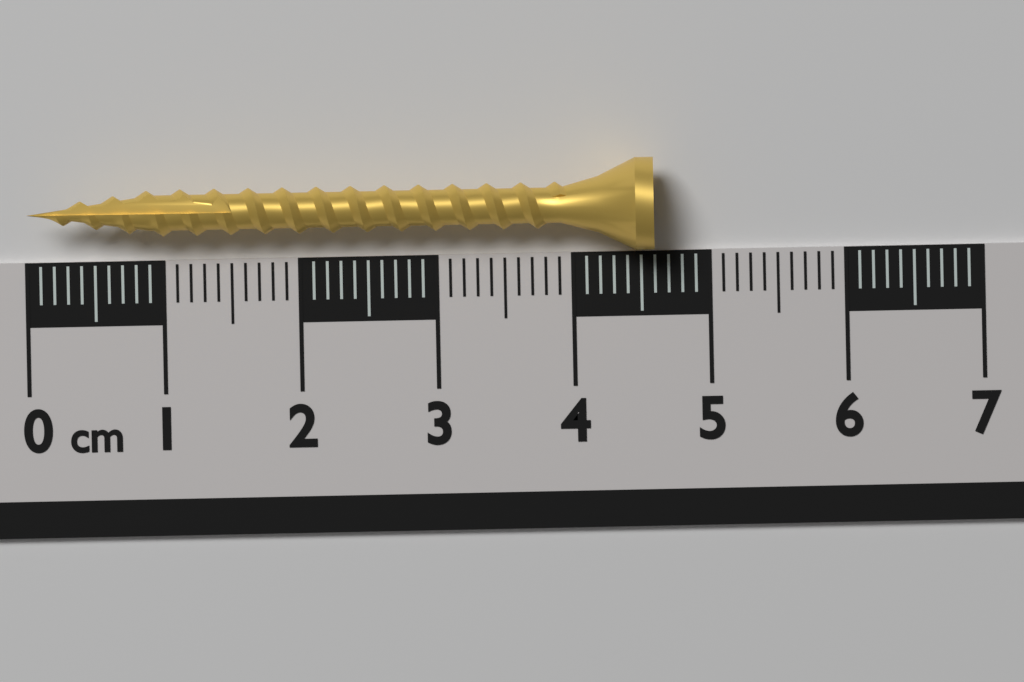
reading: 4.6 cm
